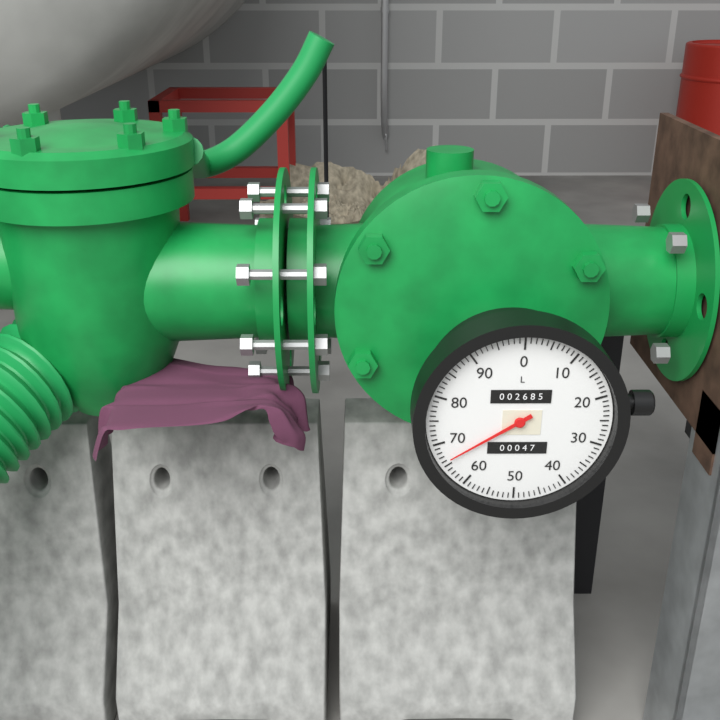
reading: 66 L
